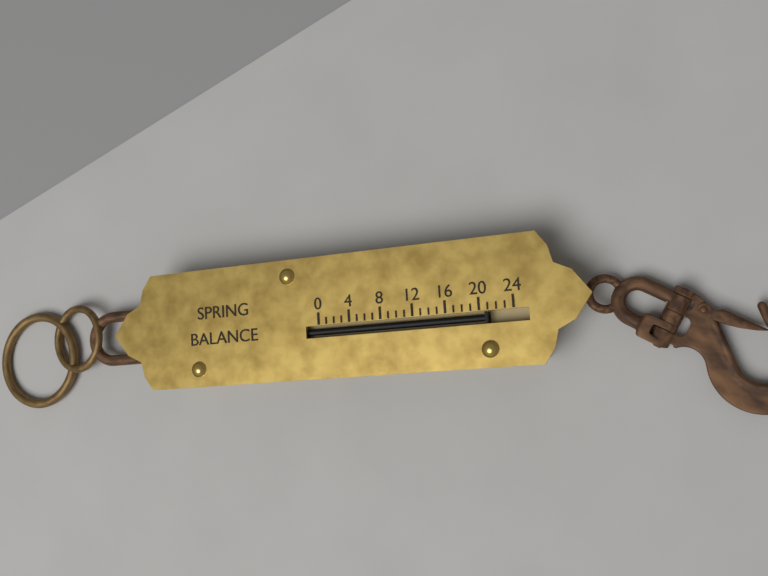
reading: 21 (no unit)
